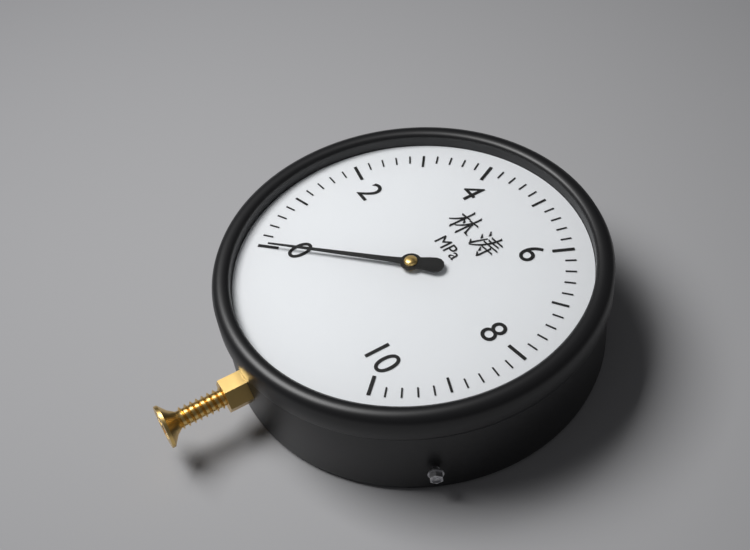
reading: 0.0 MPa
